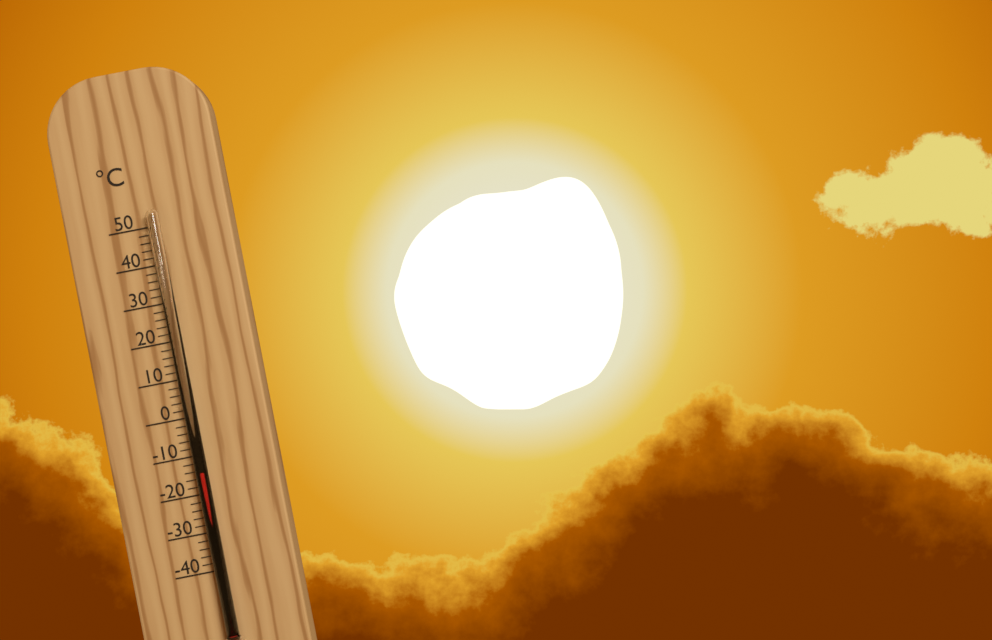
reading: -14 °C
